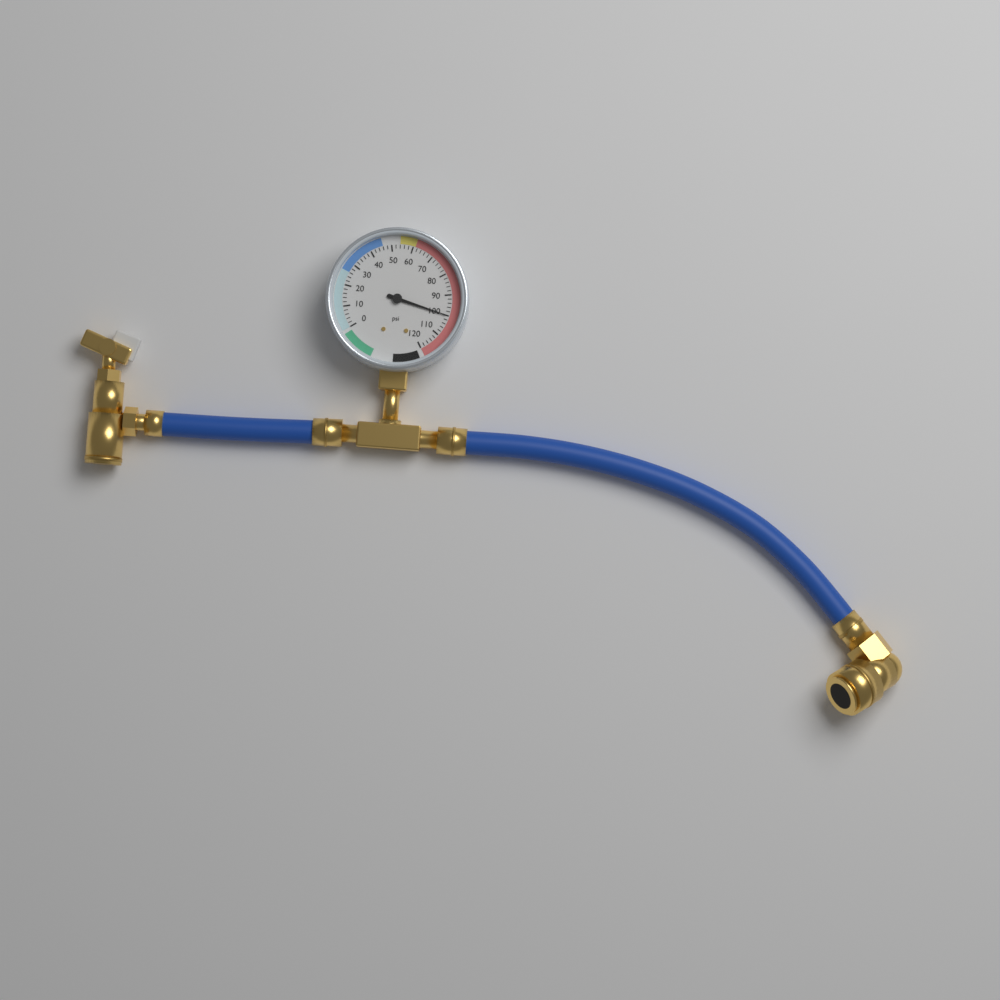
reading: 100 psi
